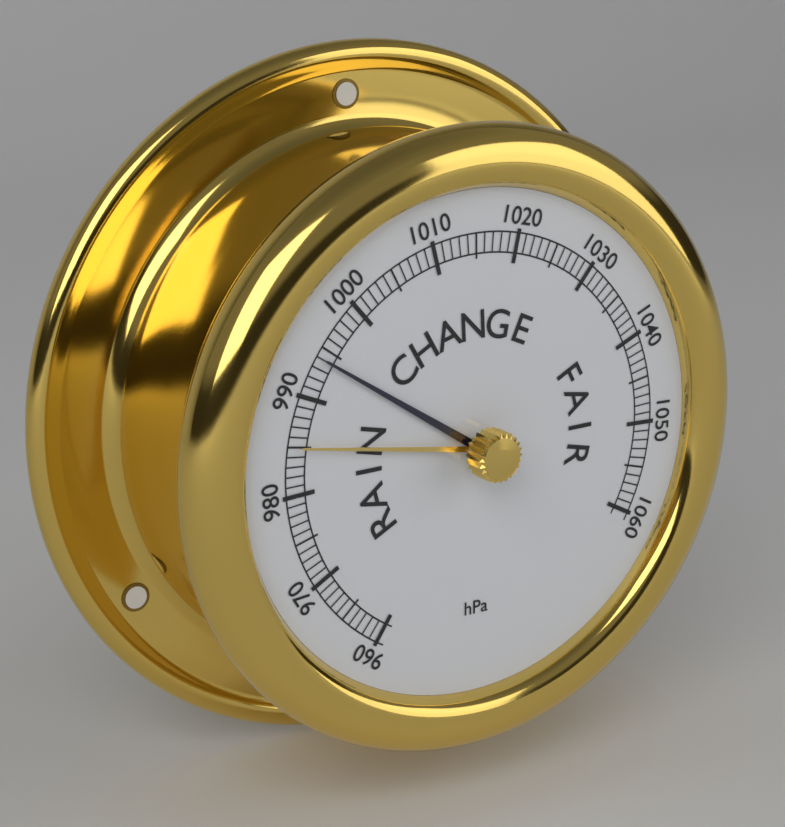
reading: 994 hPa
